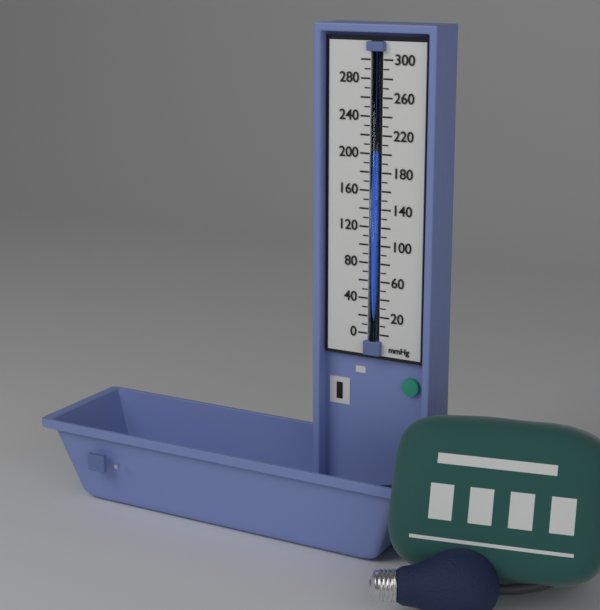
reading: 200 mmHg
